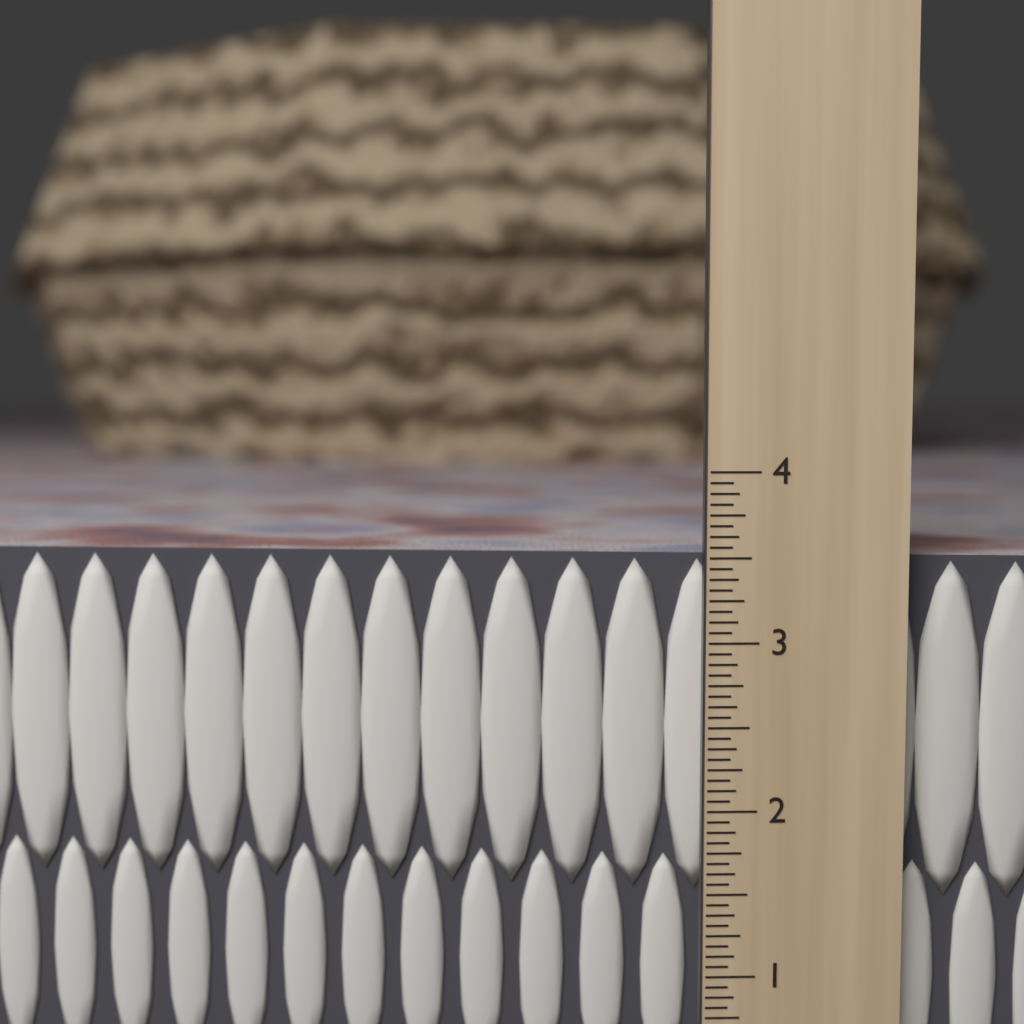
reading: 3.5000 in
